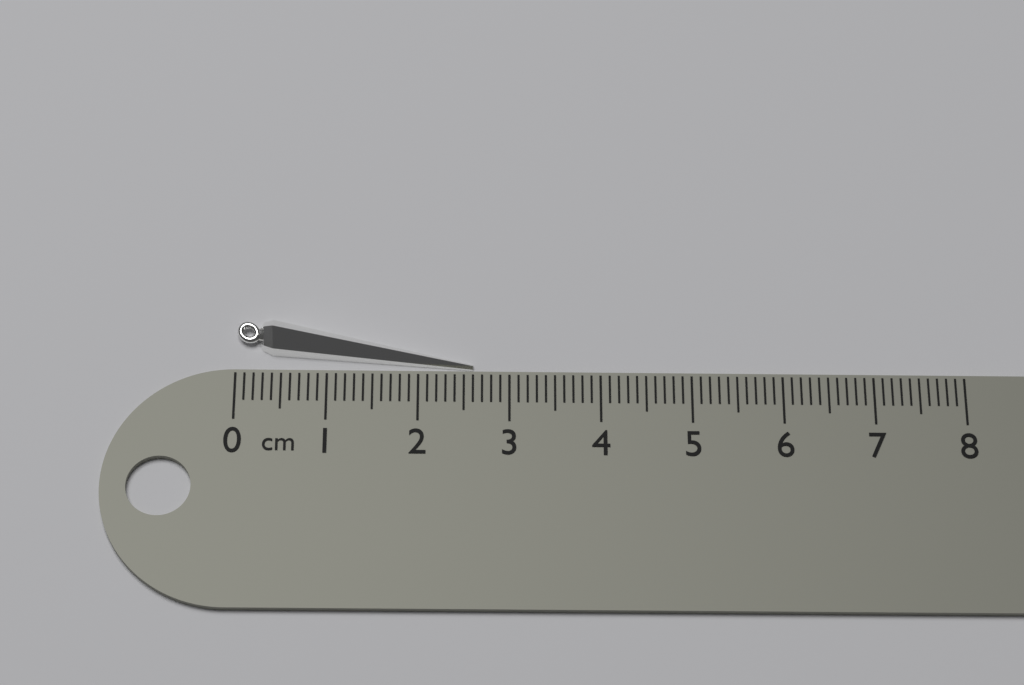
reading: 2.6 cm
